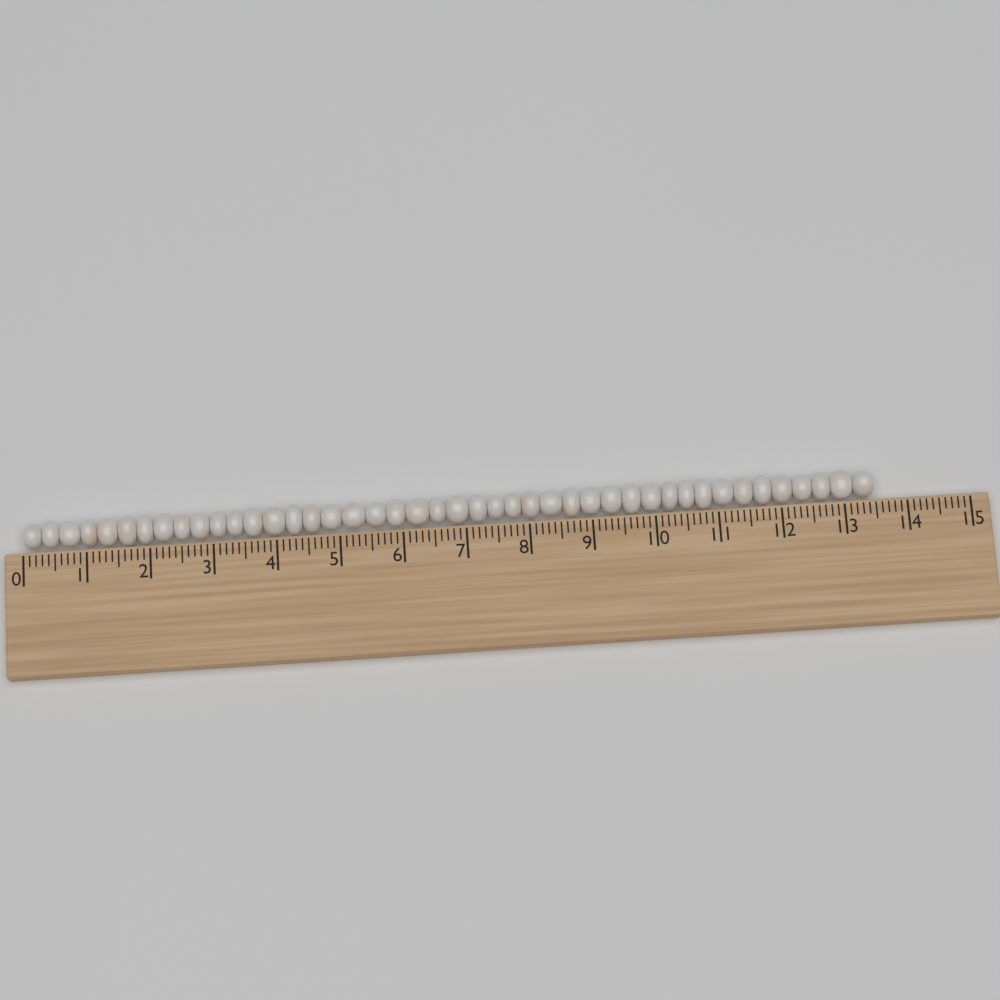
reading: 13.5 (no unit)
